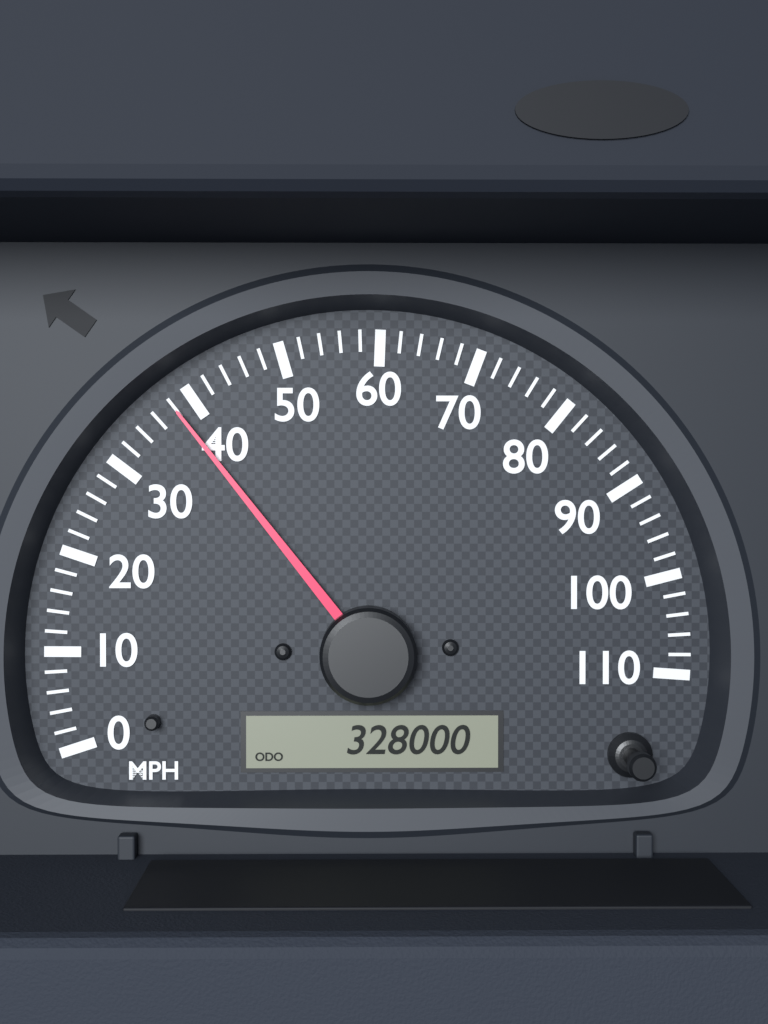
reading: 38 MPH
